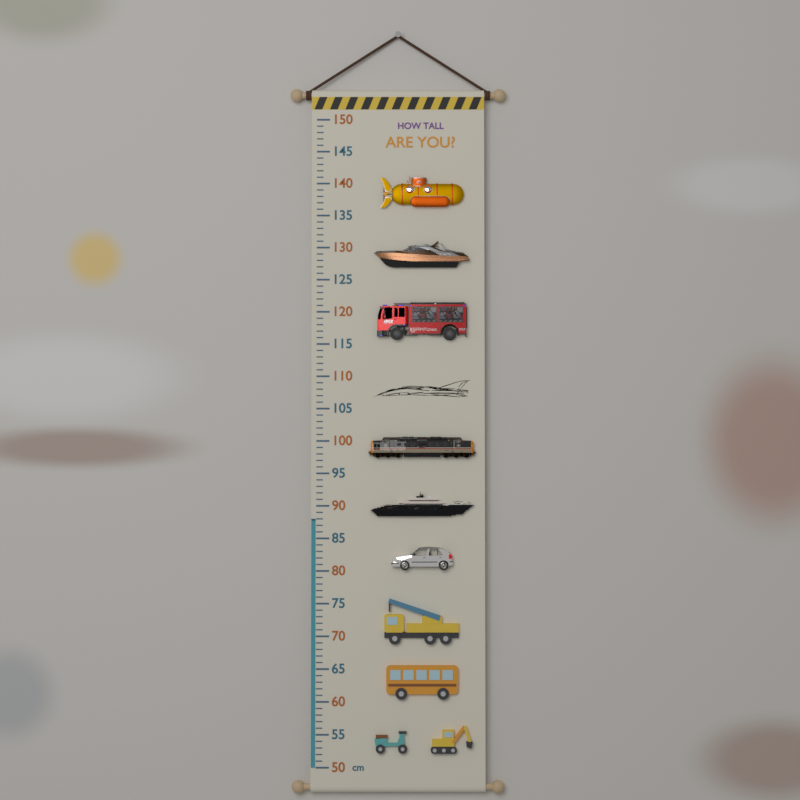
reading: 88 cm
